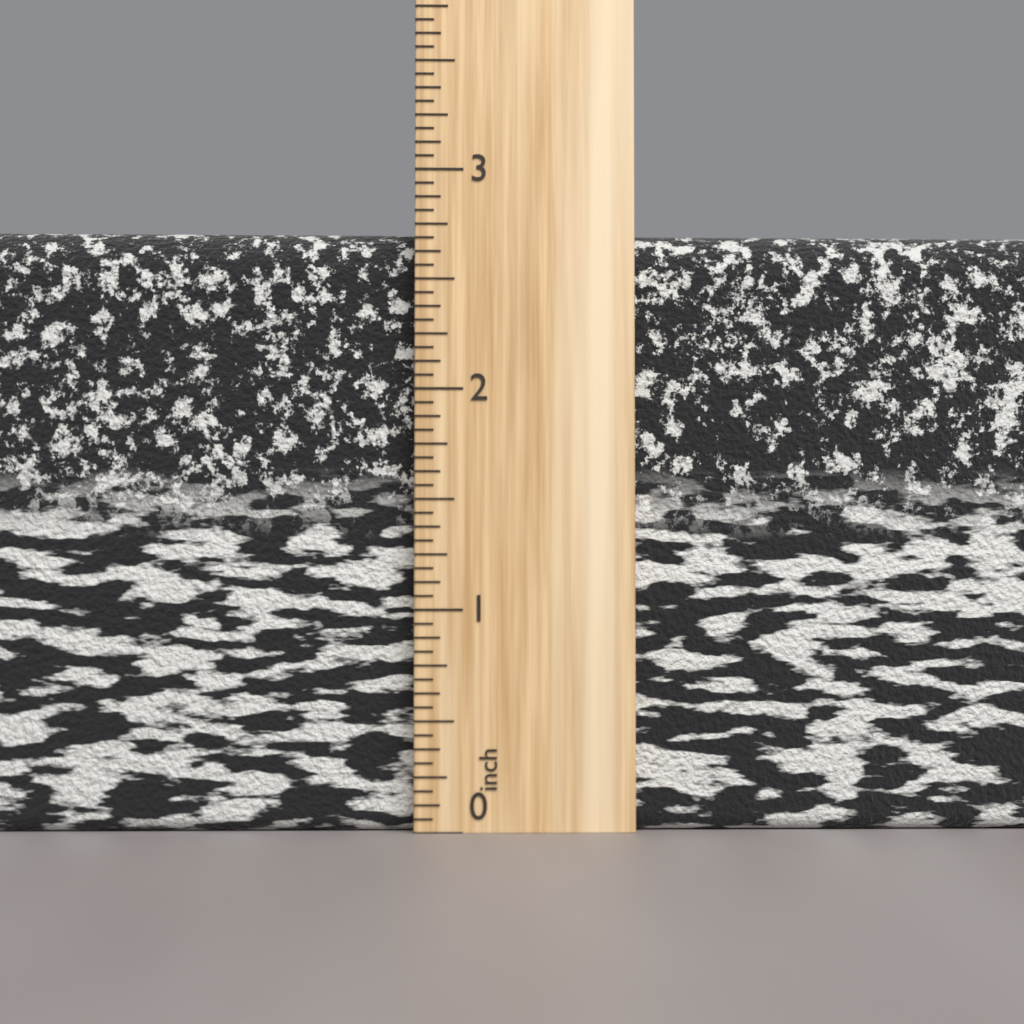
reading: 2.7500 inch
